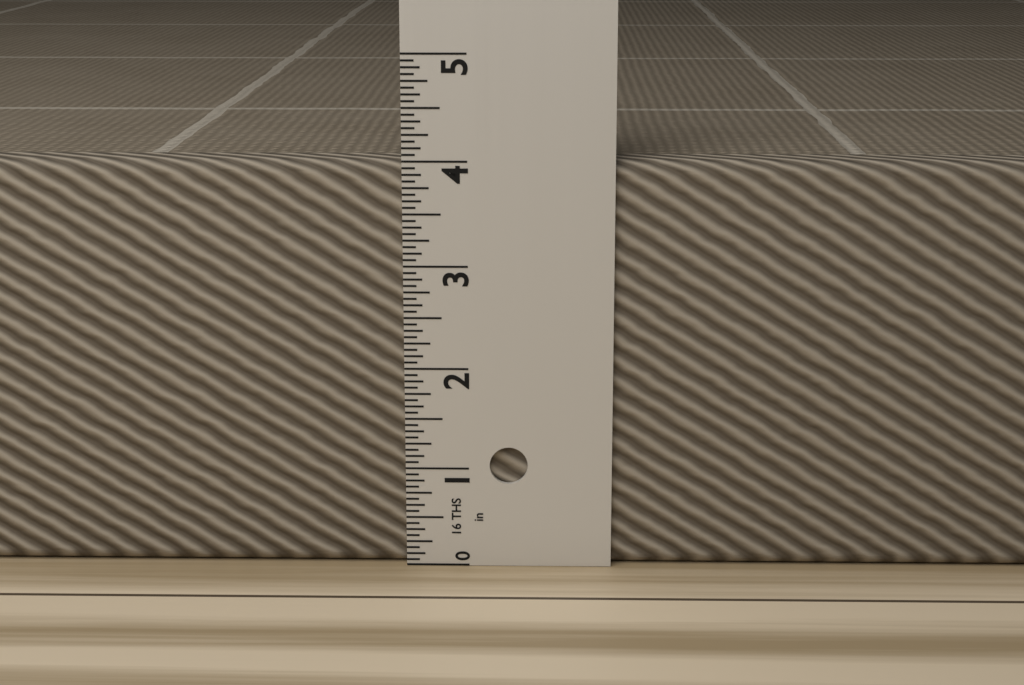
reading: 4.0000 in
